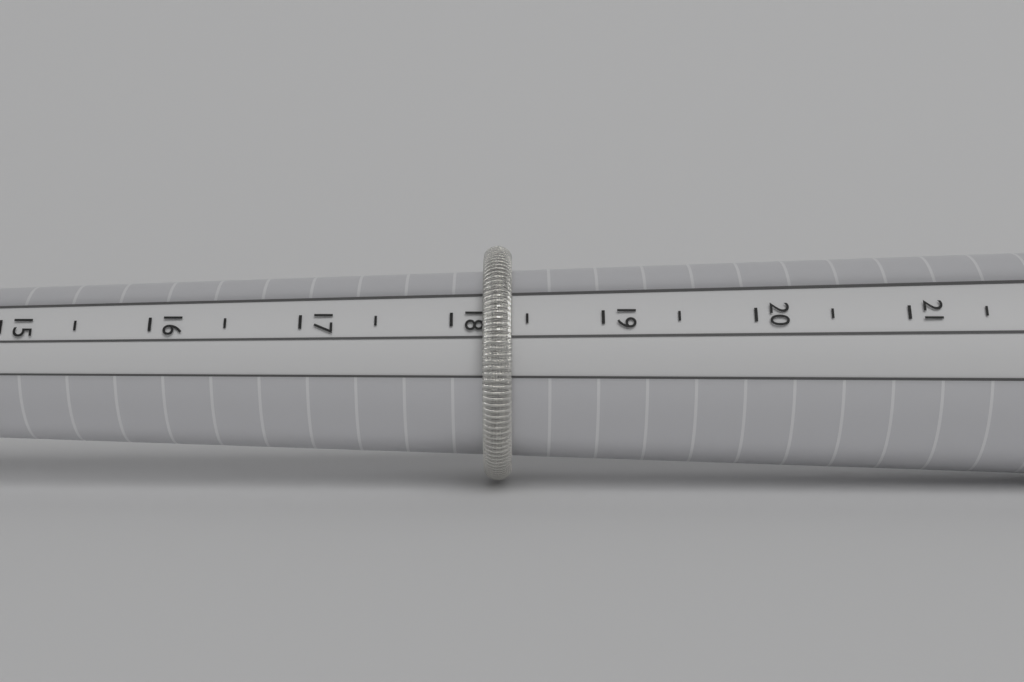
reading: 18.4 mm
